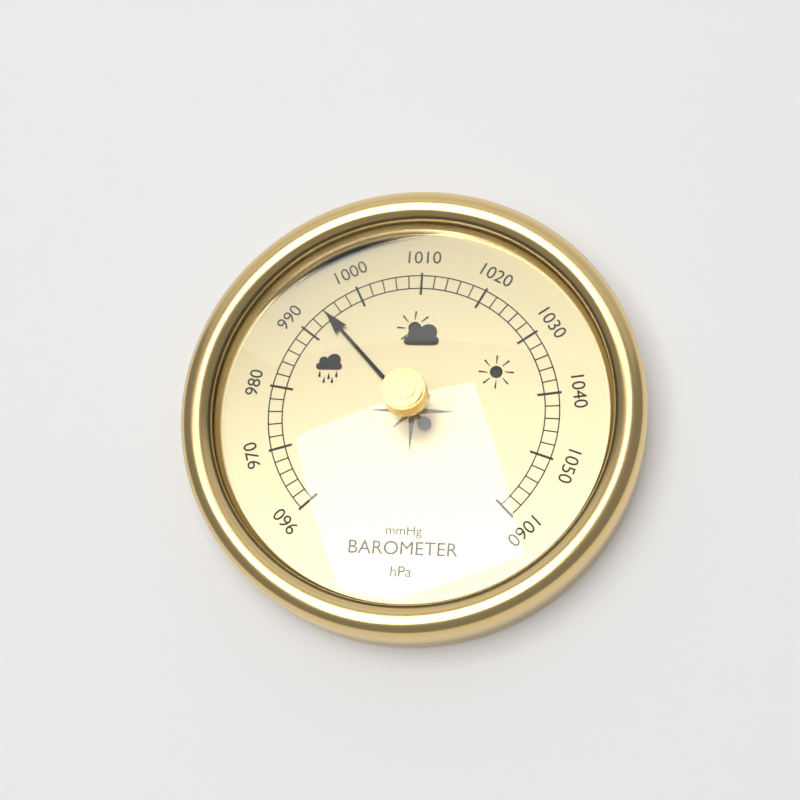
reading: 994 hPa
